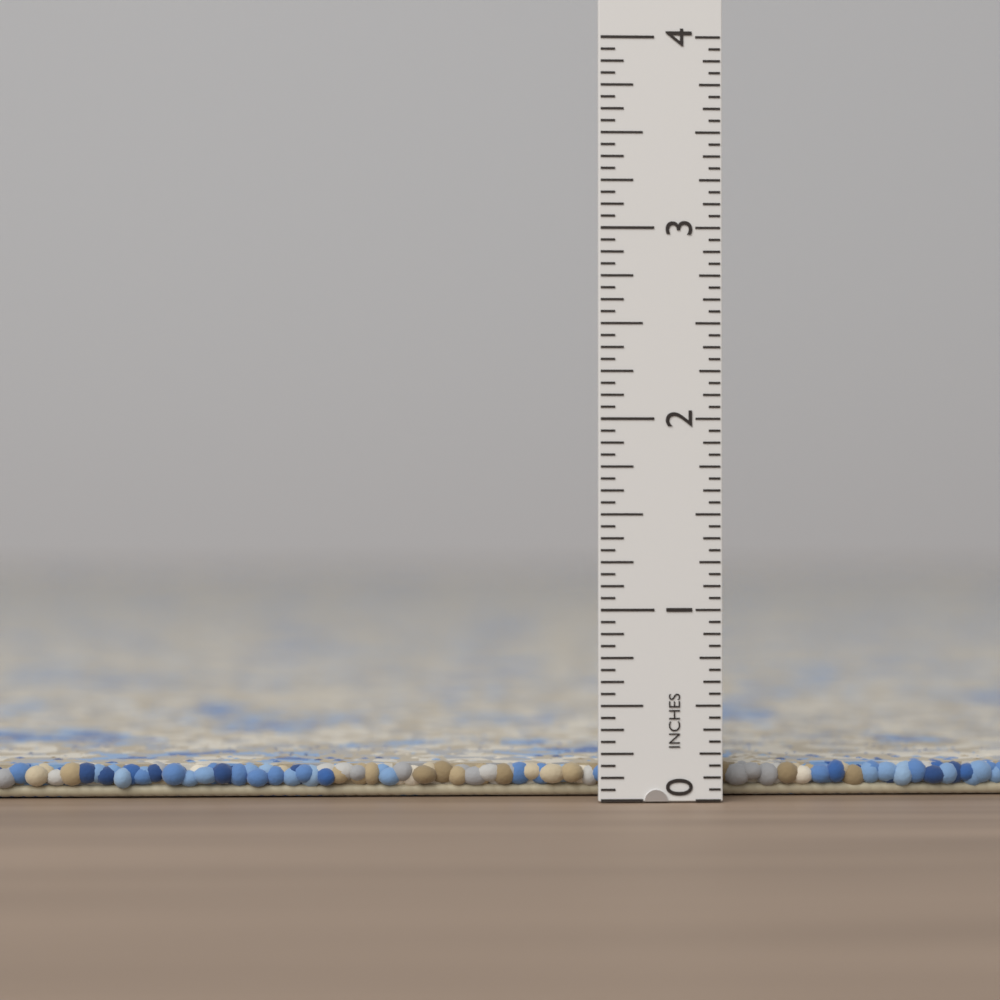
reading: 0.1875 in
